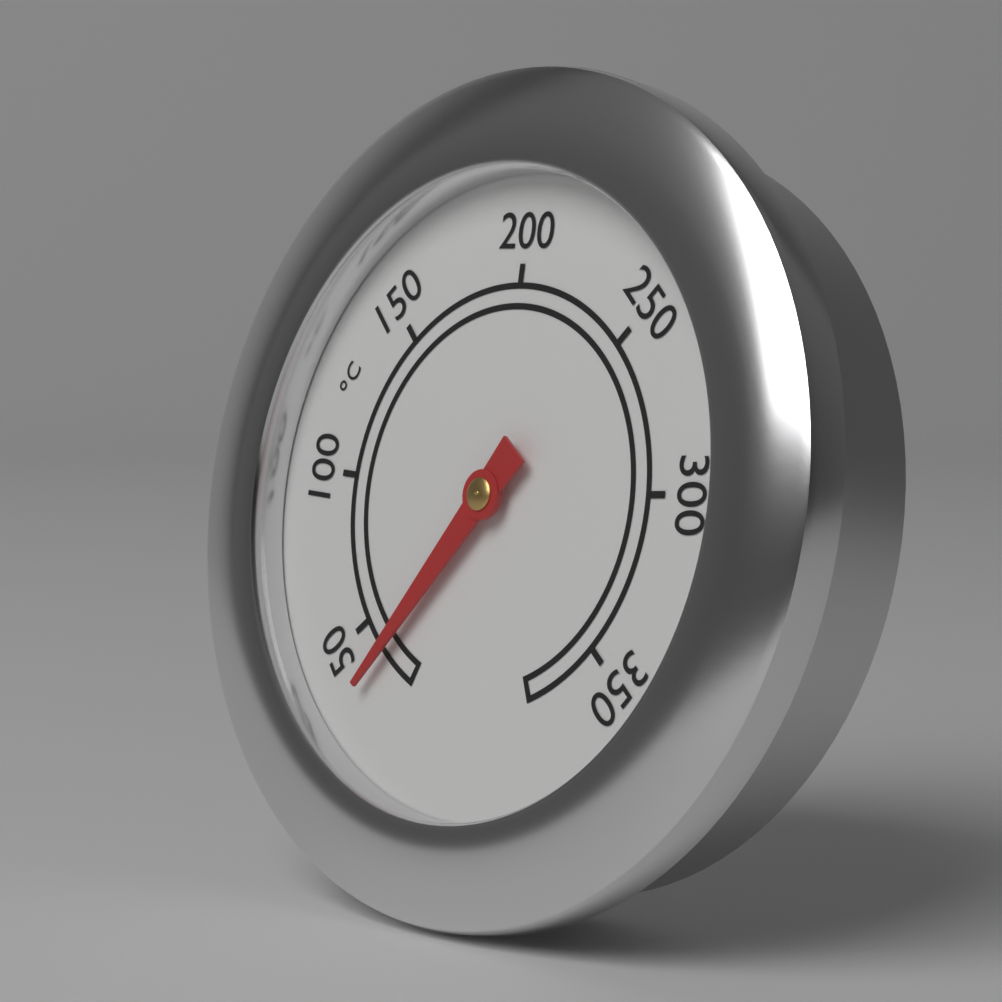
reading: 36 °C
